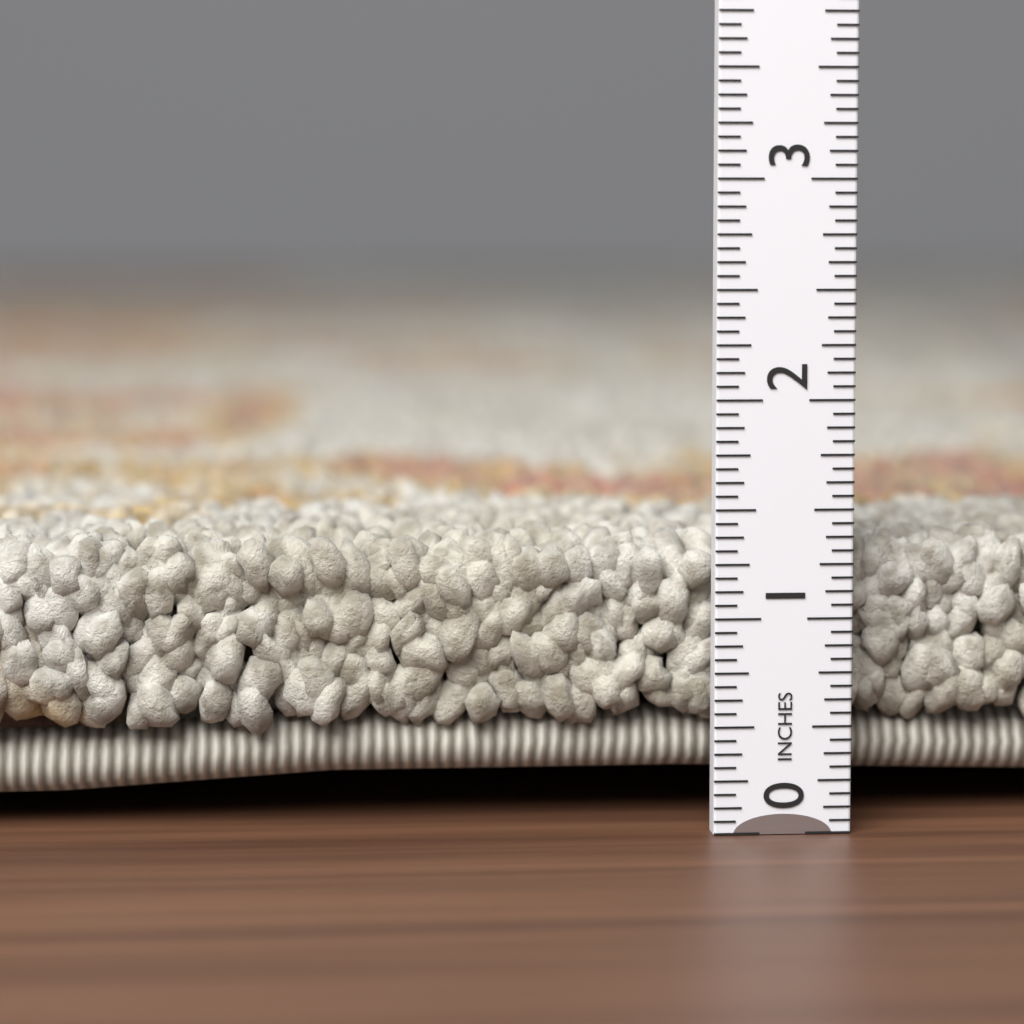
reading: 1.3750 in
